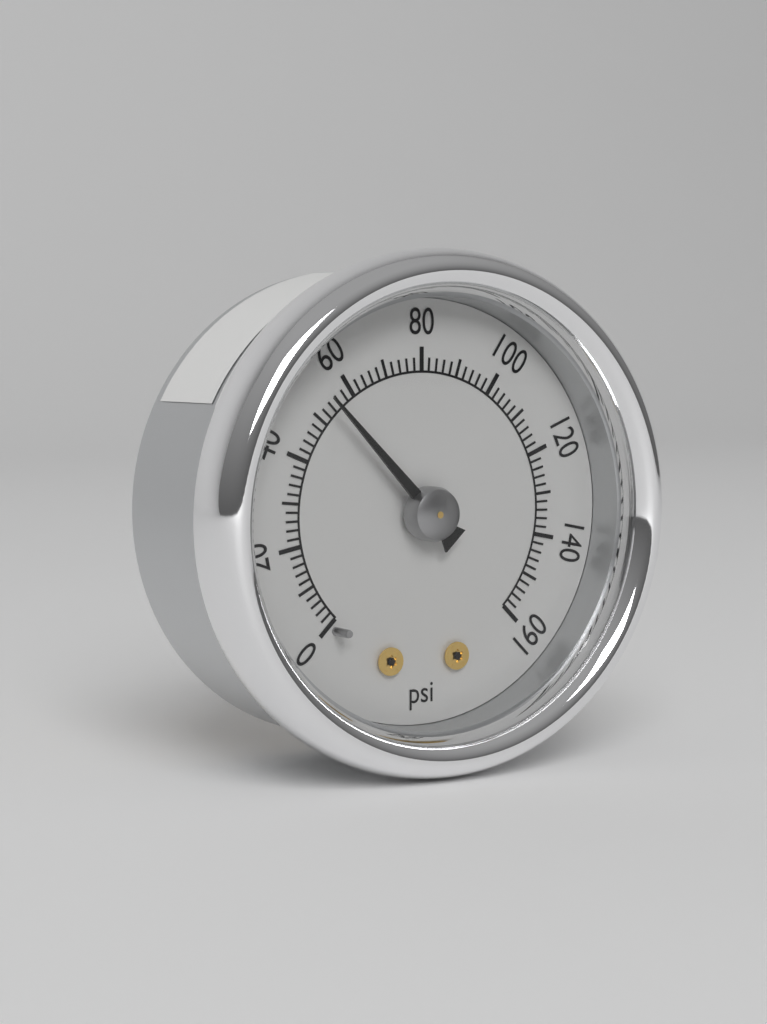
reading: 54 psi
